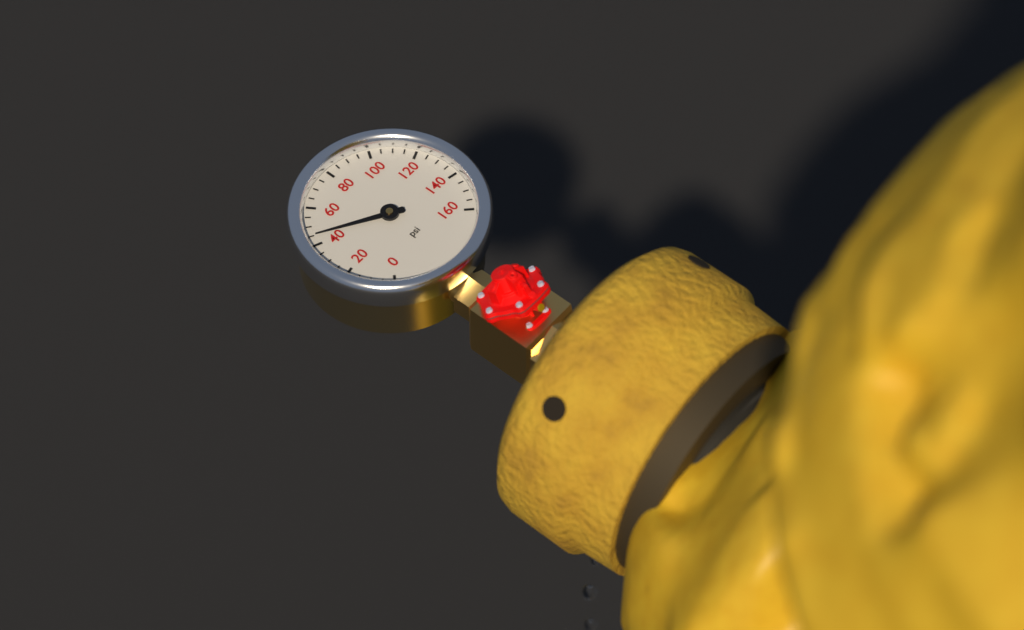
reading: 45 psi
